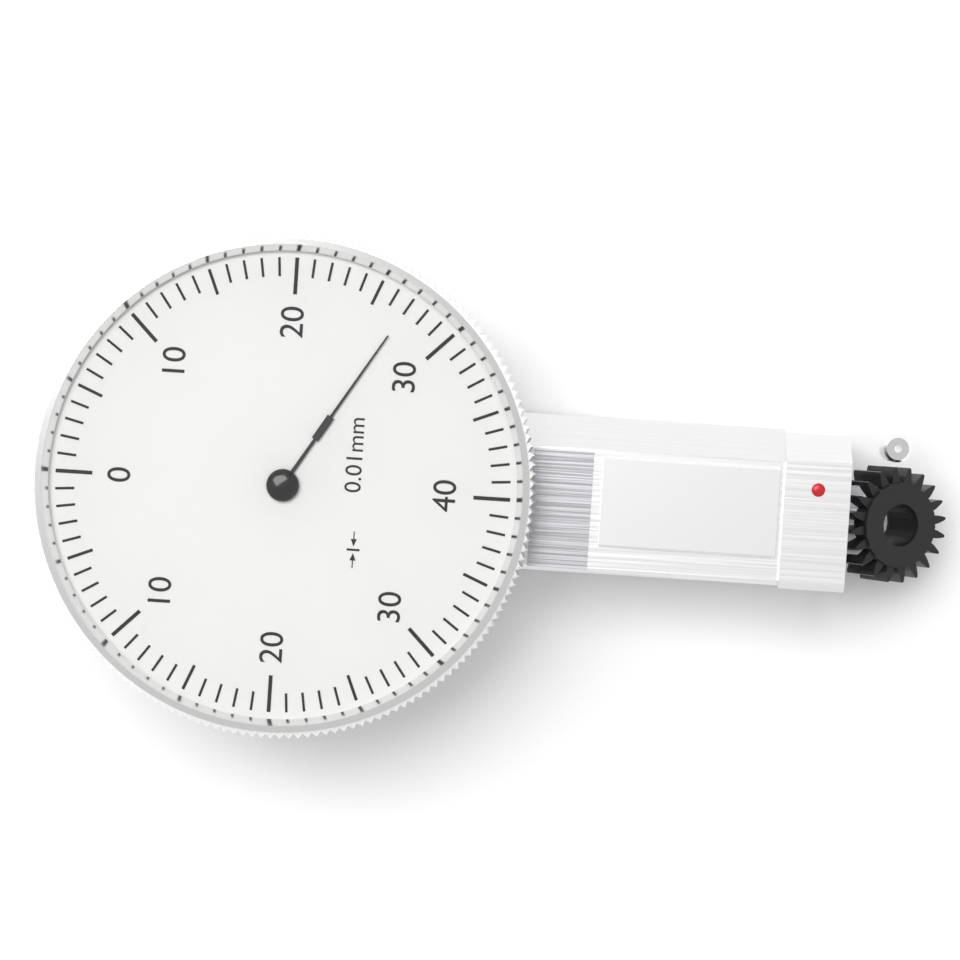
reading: 27 0.01mm
